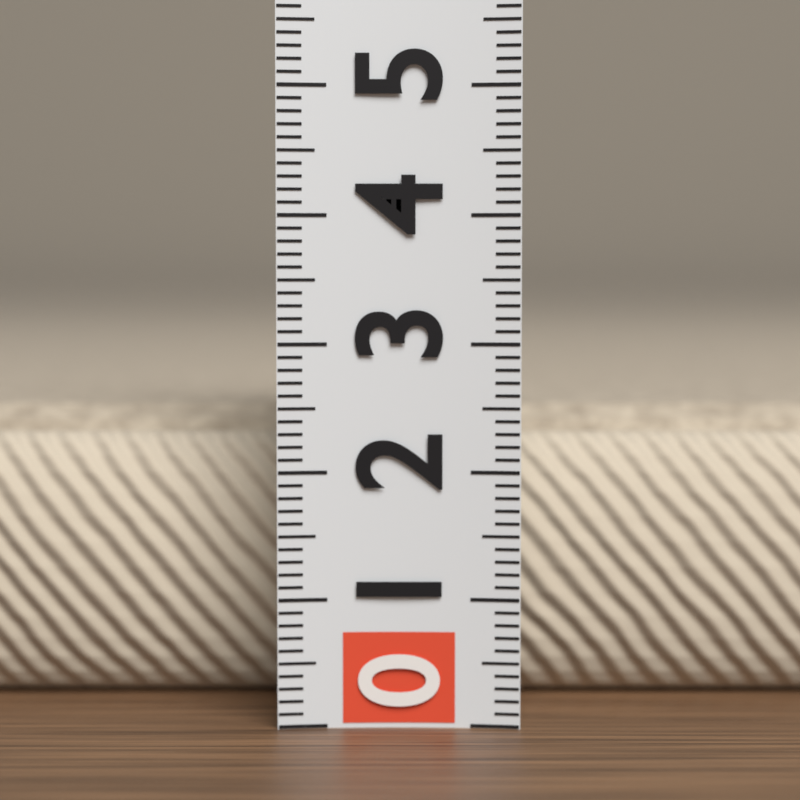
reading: 2.4 (no unit)
